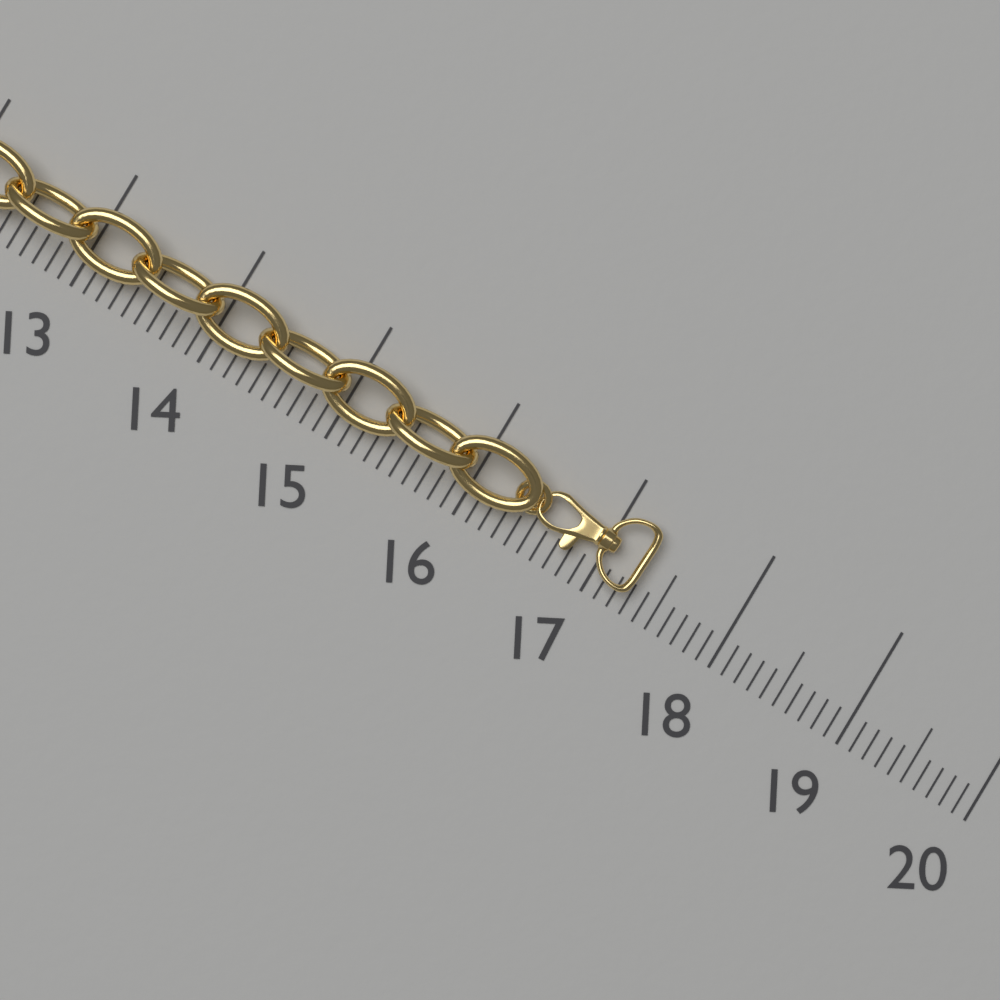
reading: 17.3 (no unit)
